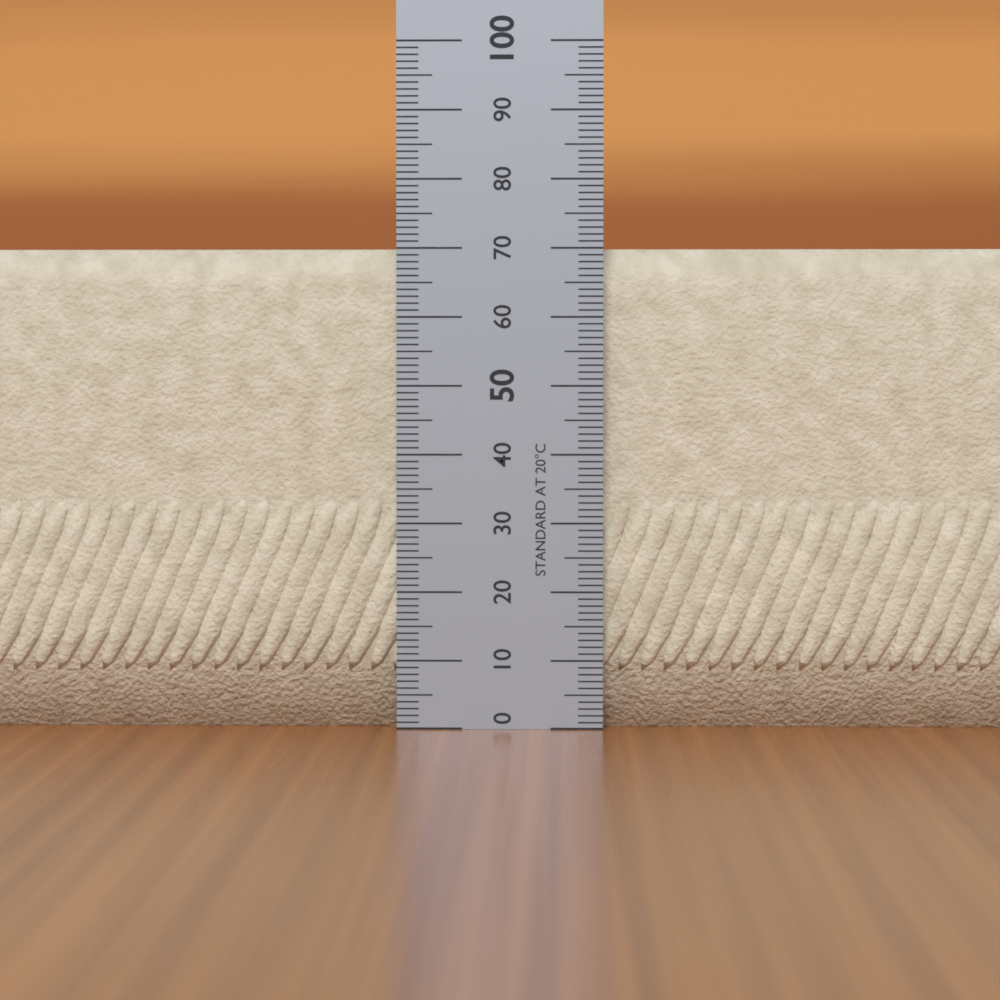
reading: 70 (no unit)
